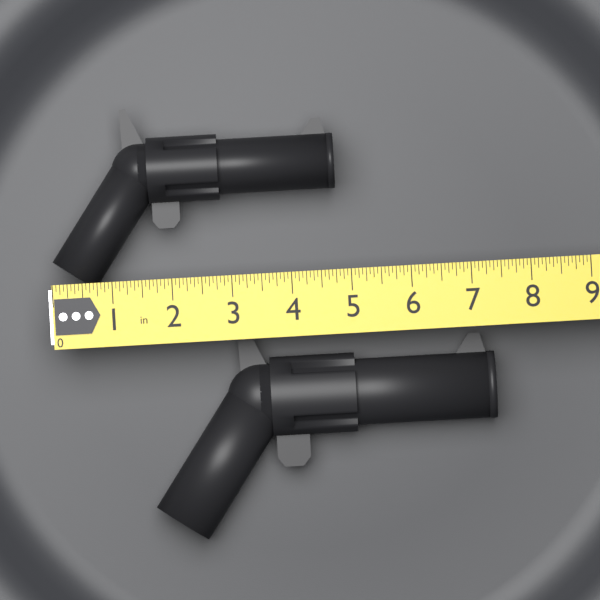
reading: 4.8125 in
